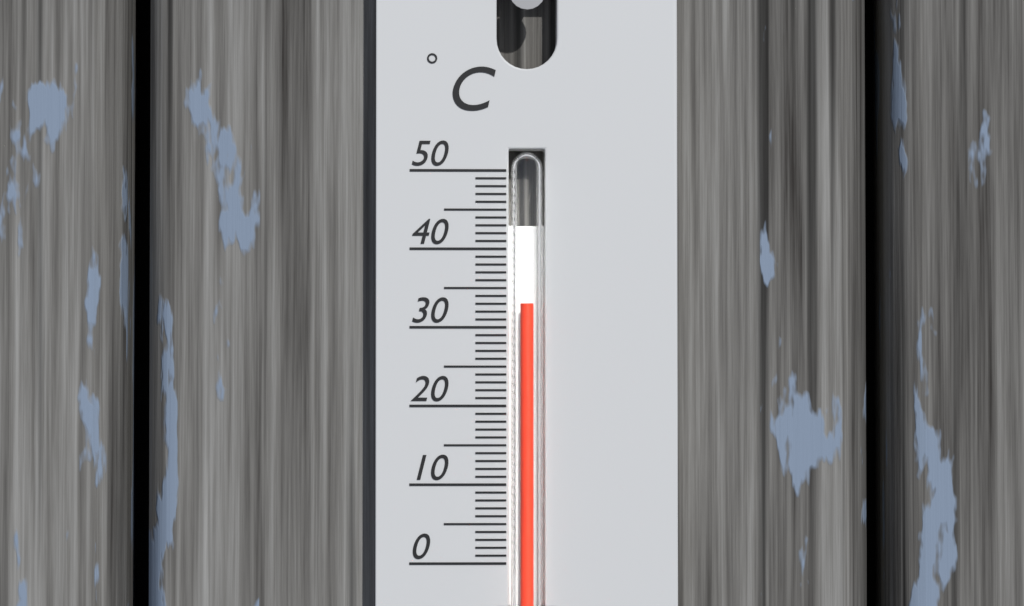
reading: 33 °C
